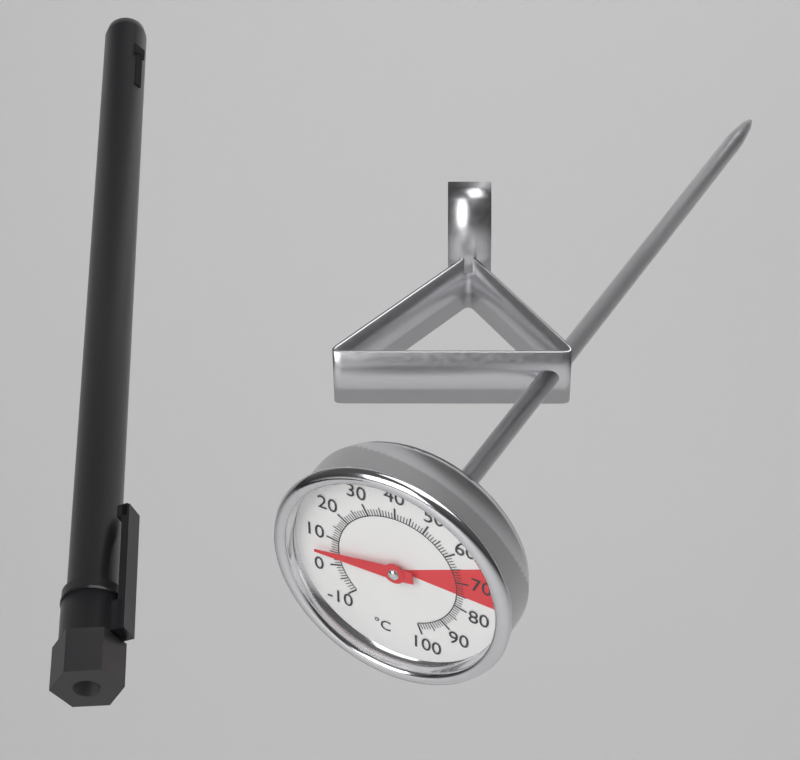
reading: 5 °C
